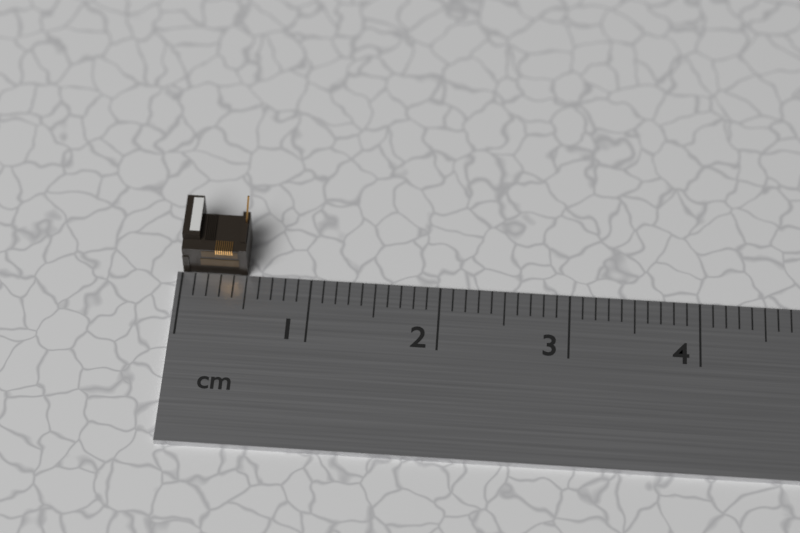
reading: 0.5 cm
